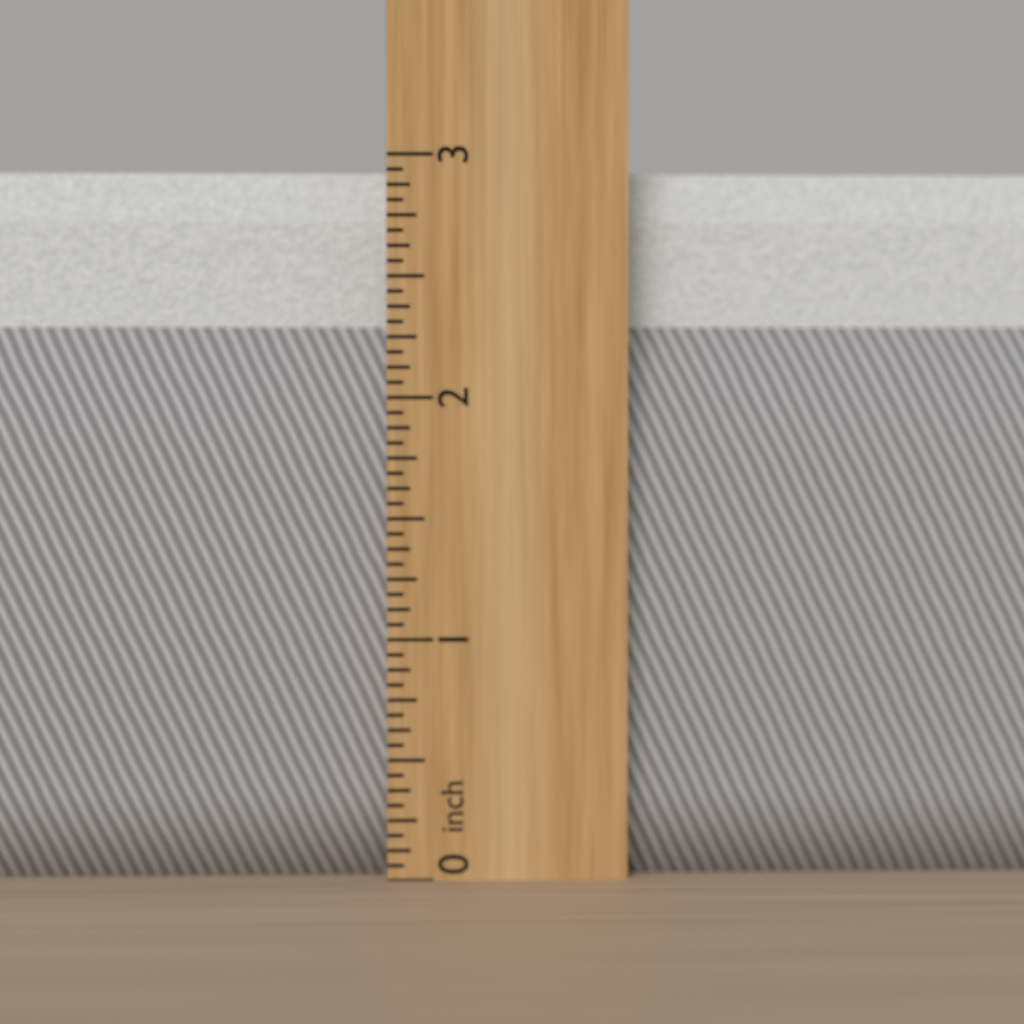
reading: 2.9375 inch
